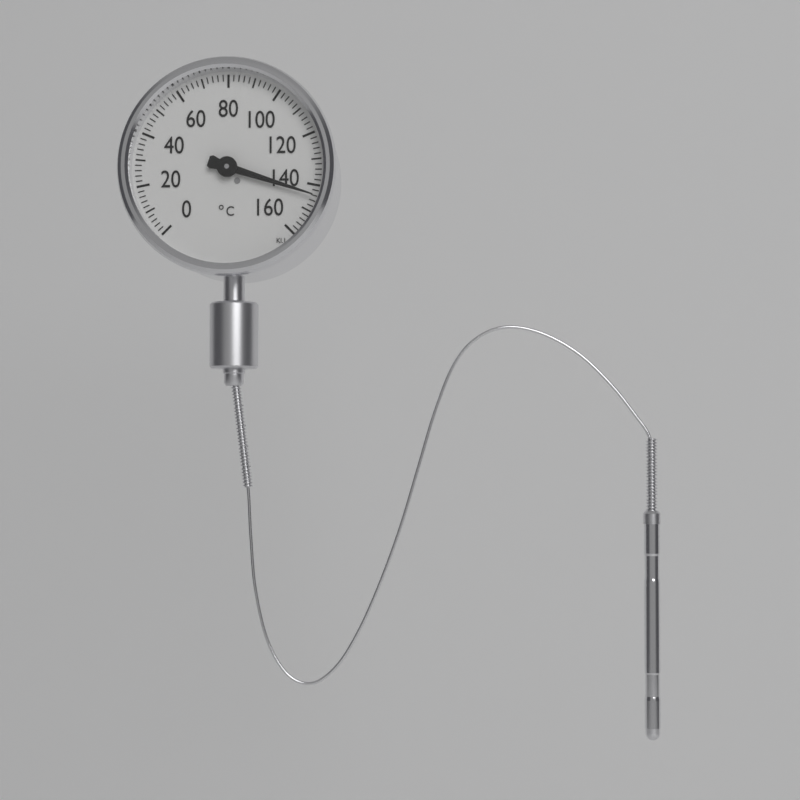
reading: 144 °C
